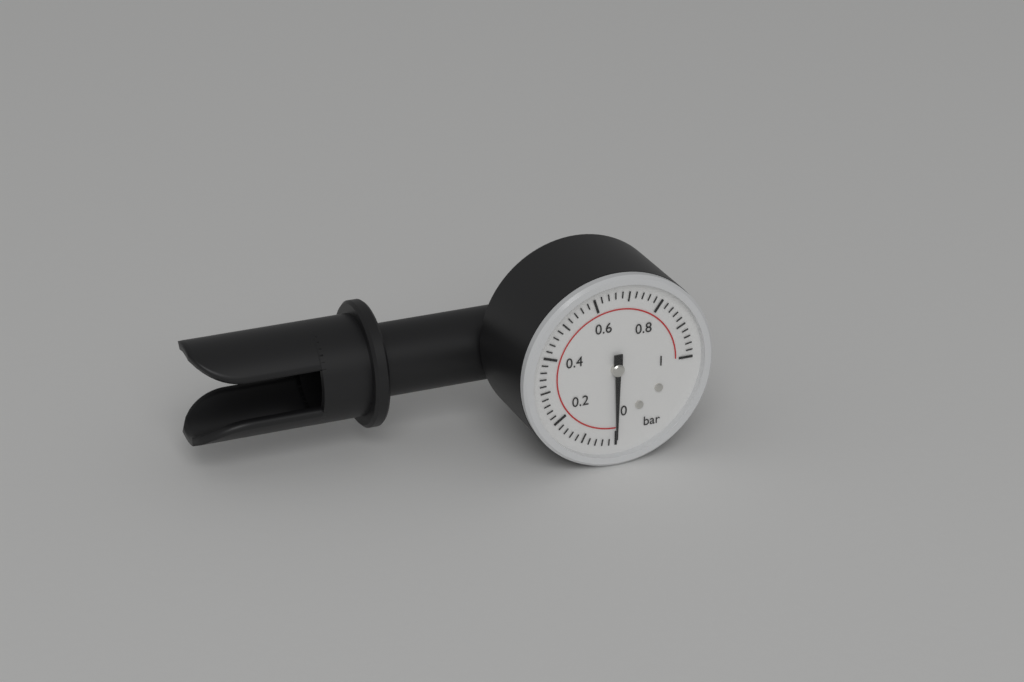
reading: 0.00 bar
